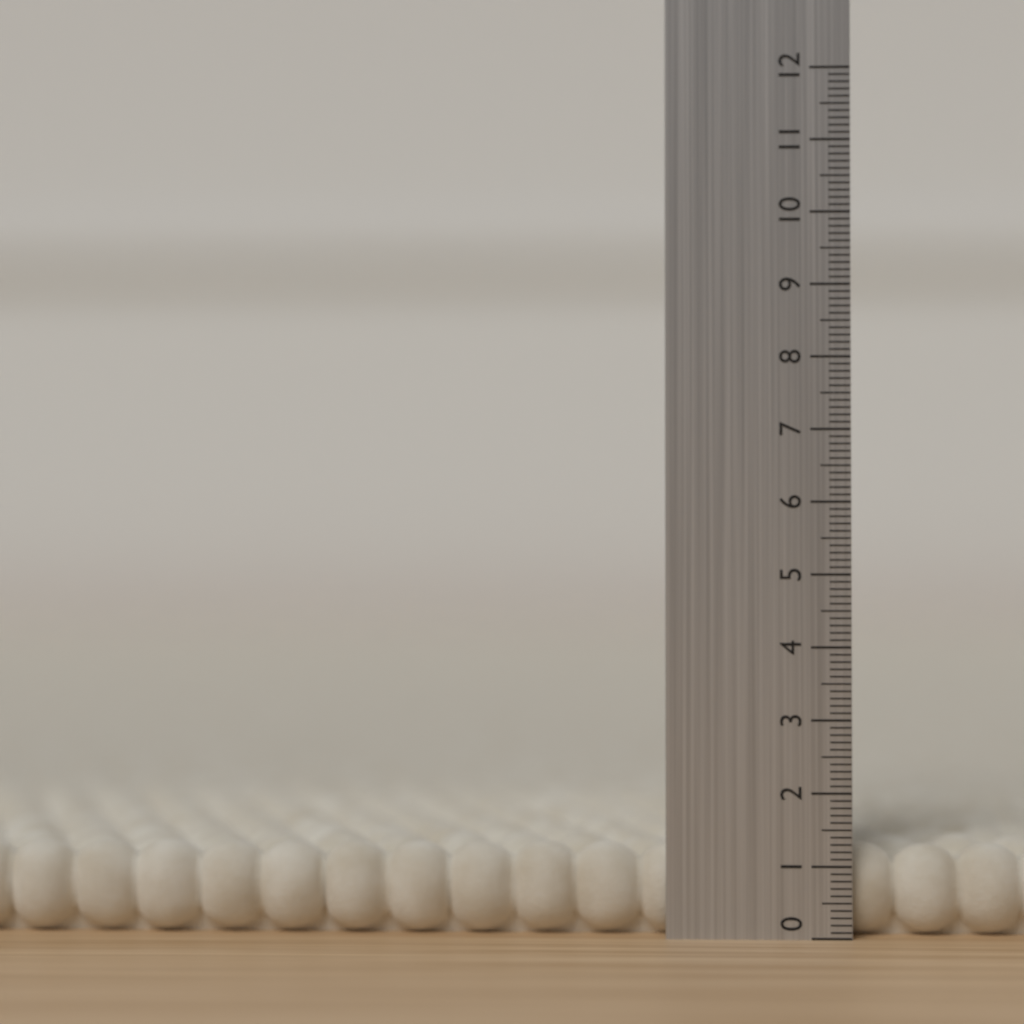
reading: 1.3 (no unit)
